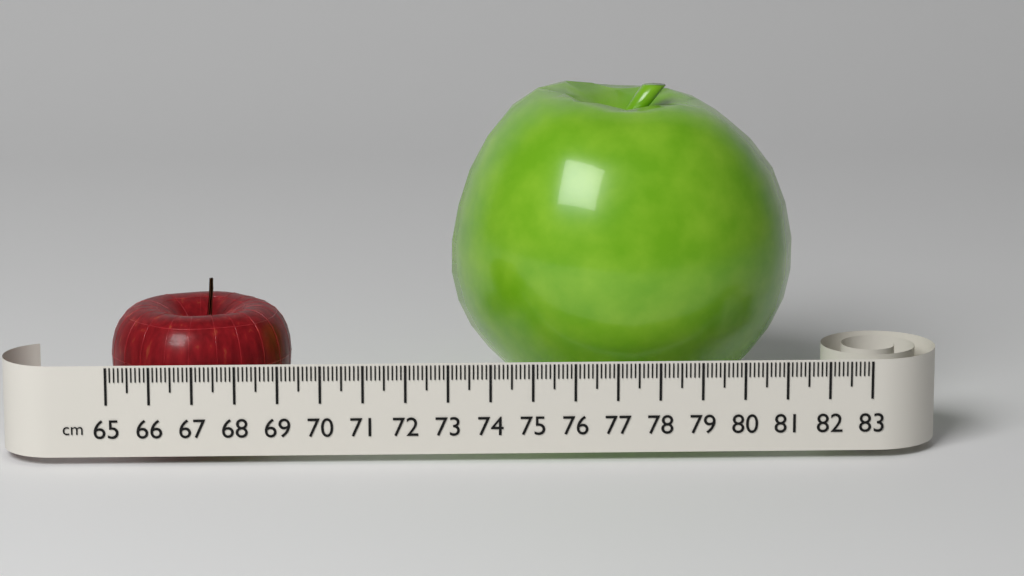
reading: 69.3 cm
